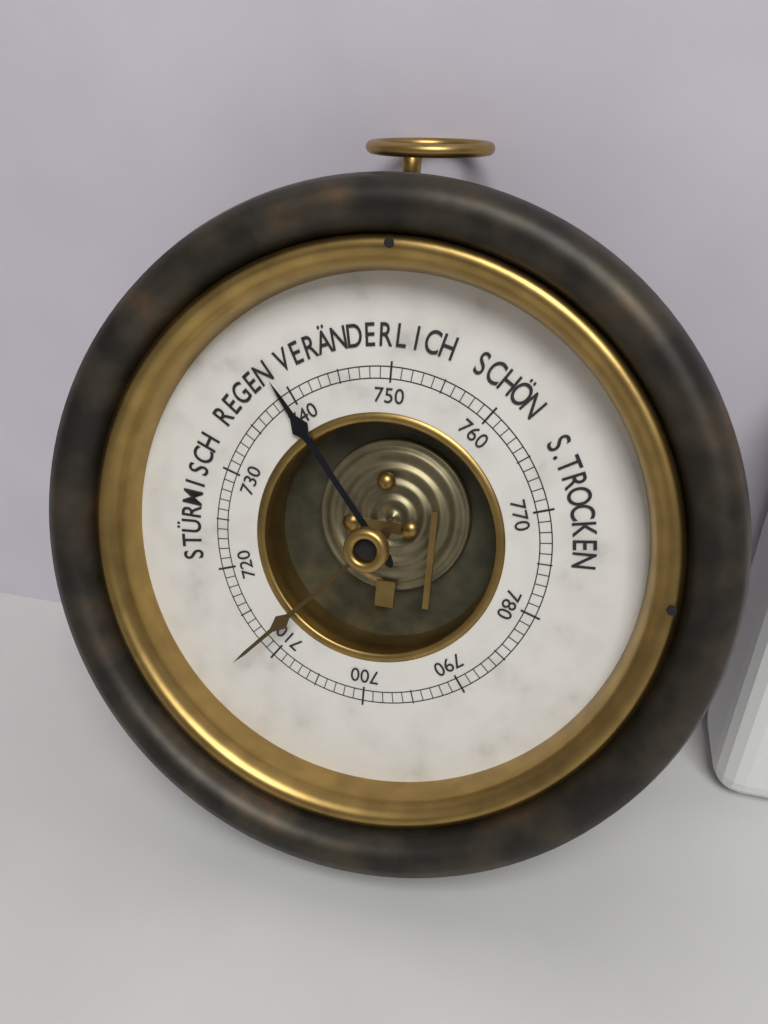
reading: 739 mmHg
